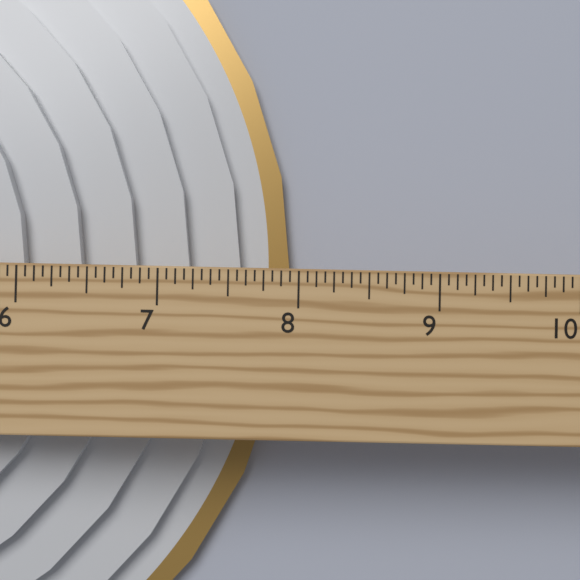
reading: 7.9375 in
